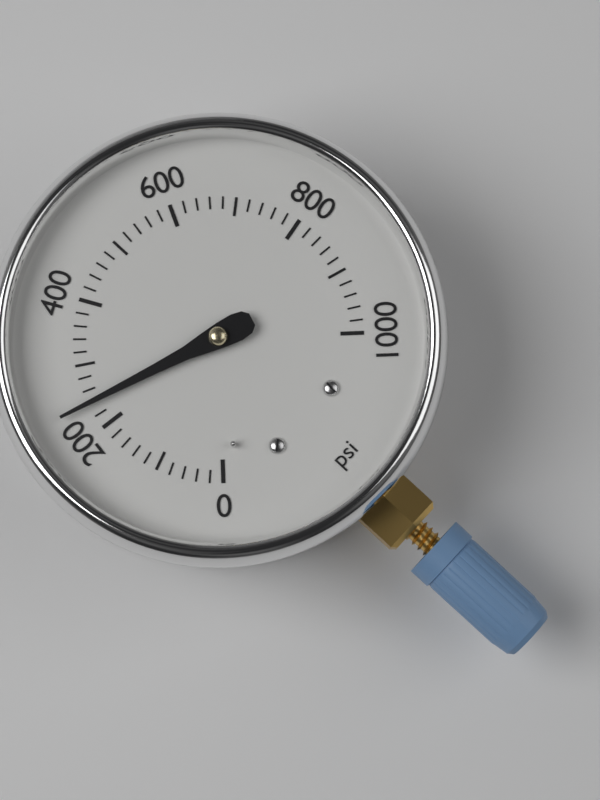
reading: 240 psi
